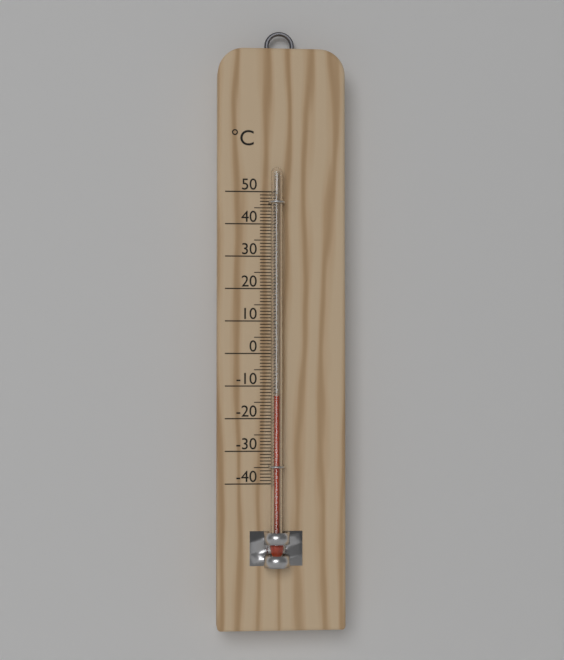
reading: -13 °C
